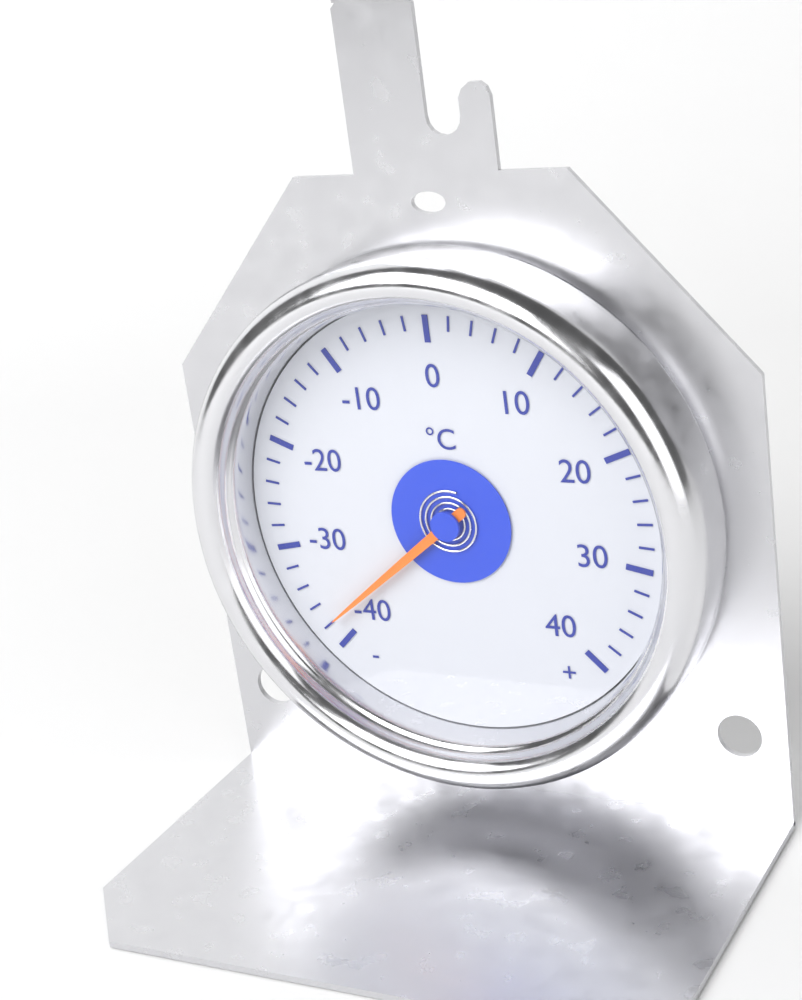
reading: -38 °C
